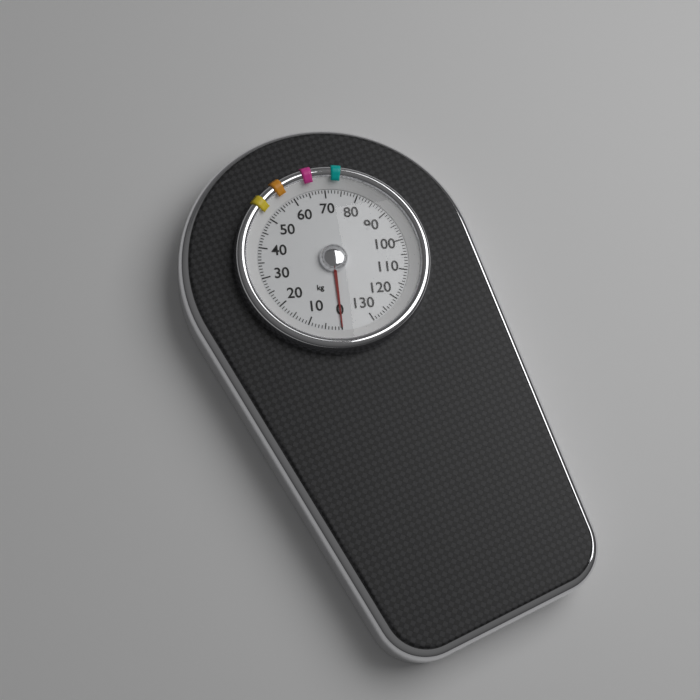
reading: 0 kg
